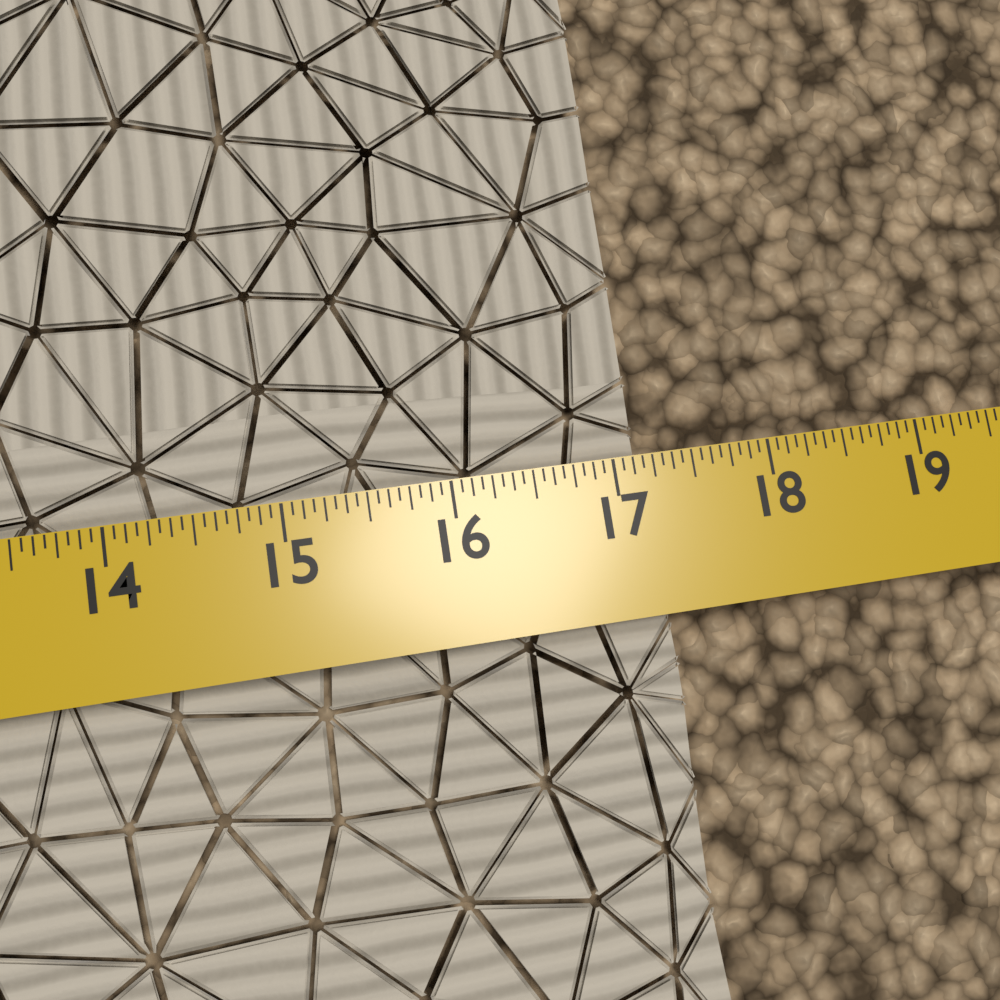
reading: 17.2500 in
